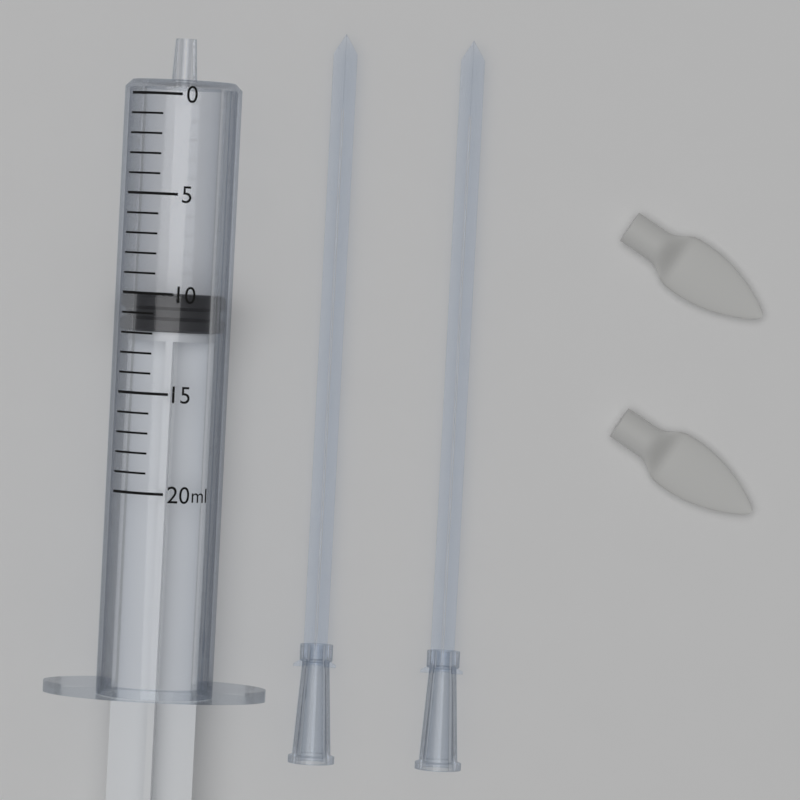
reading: 10 ml
